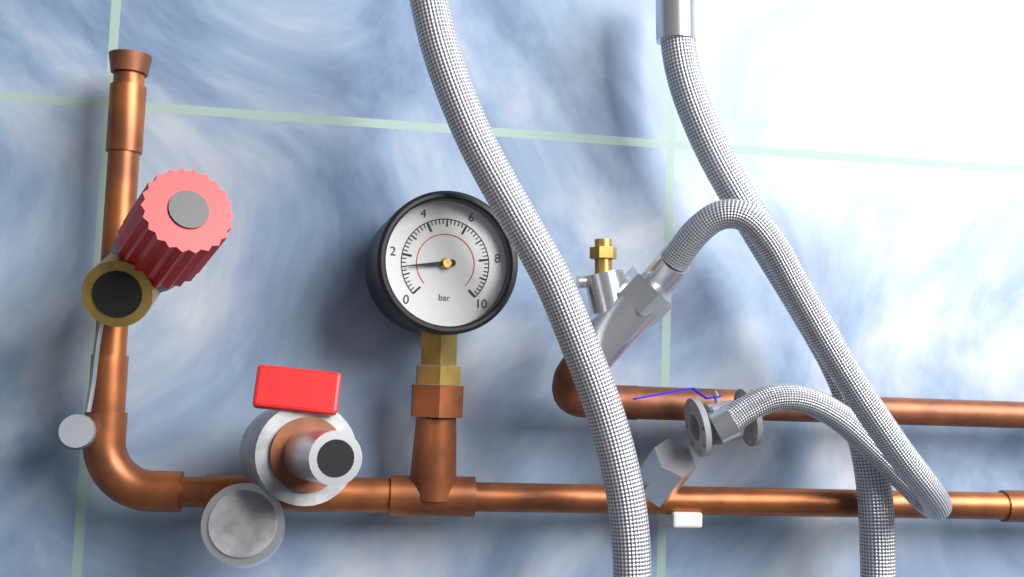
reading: 1.4 bar
